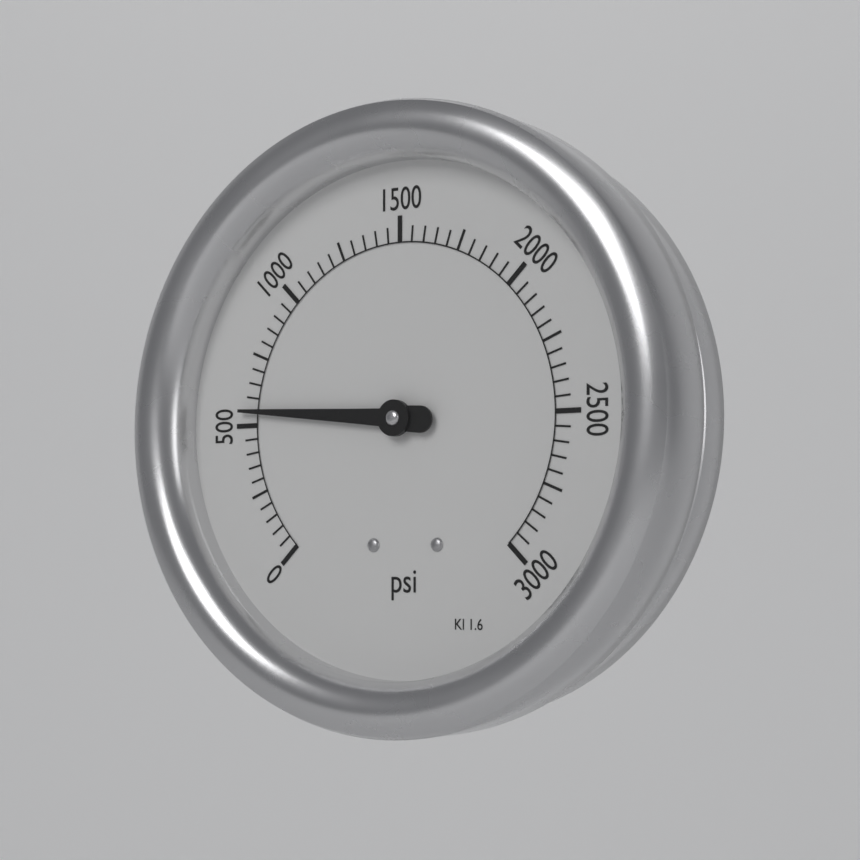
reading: 550 psi
